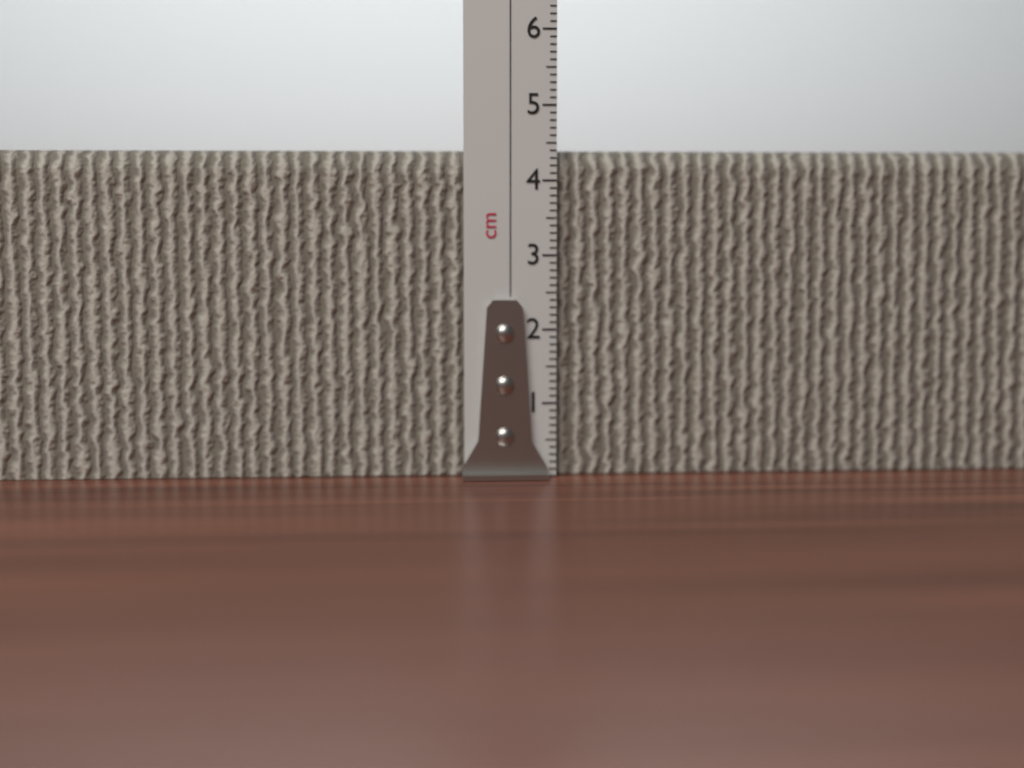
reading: 4.4 cm
